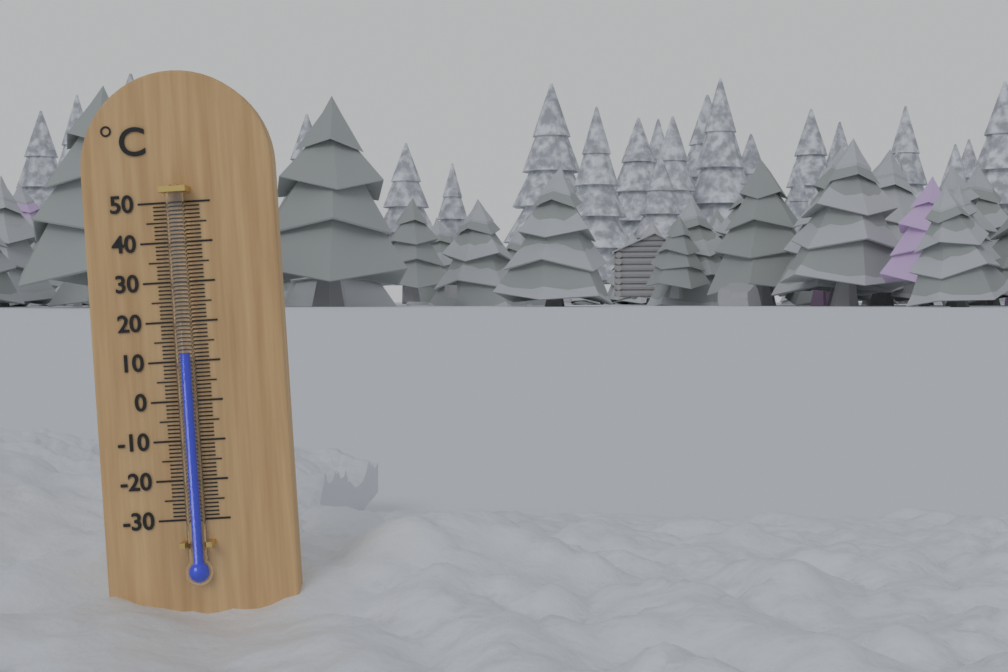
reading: 12 °C
